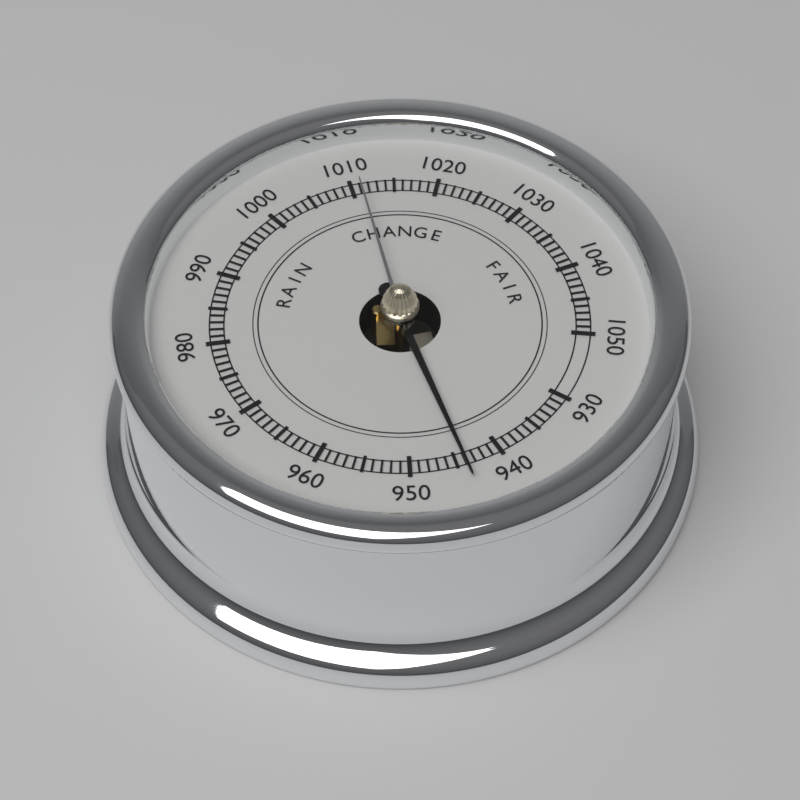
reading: 944 (no unit)
